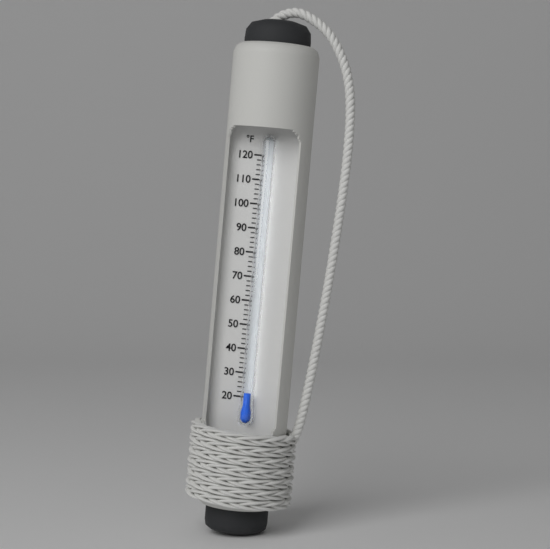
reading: 22 °F
